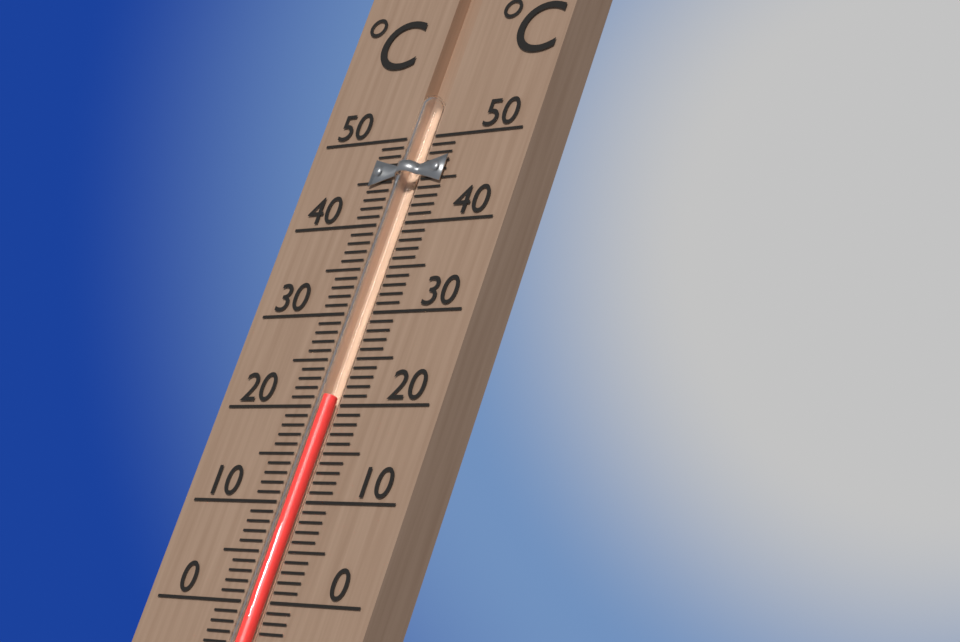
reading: 21 °C
